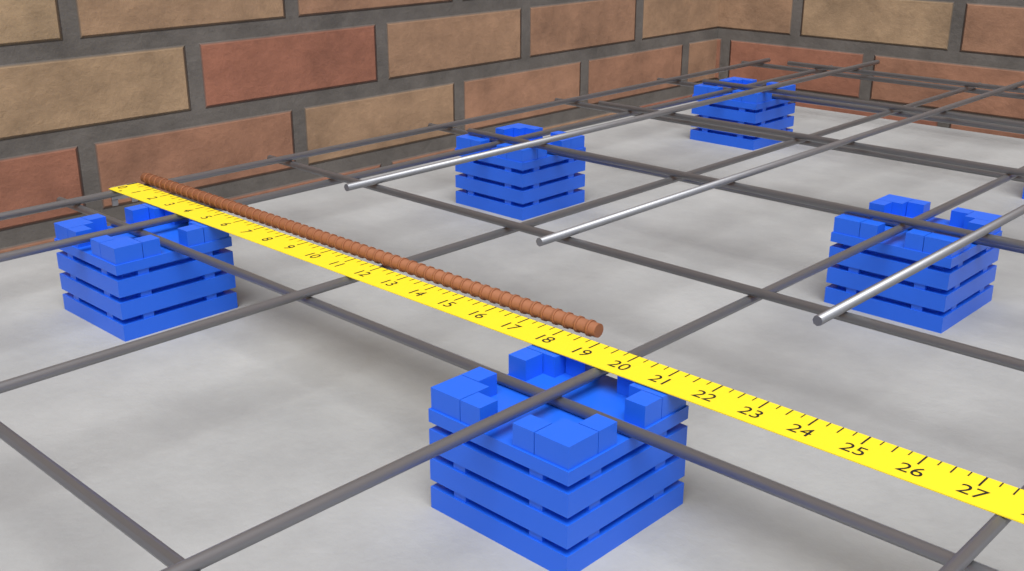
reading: 18.75 in
